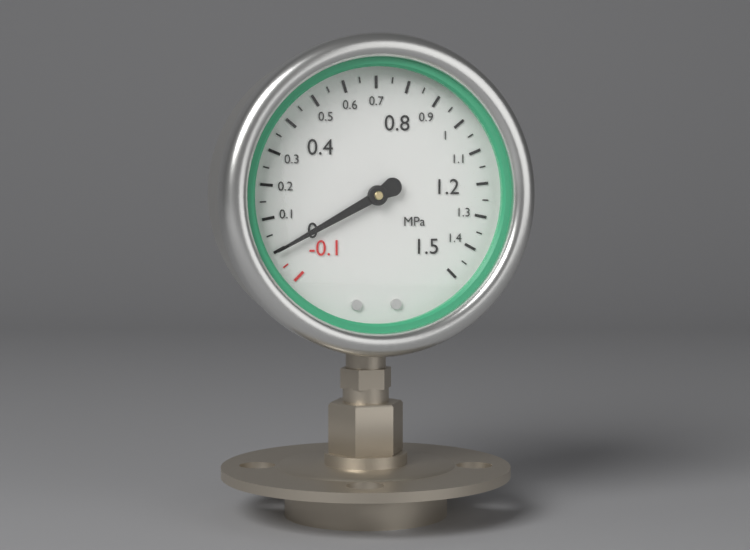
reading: 0.00 MPa
